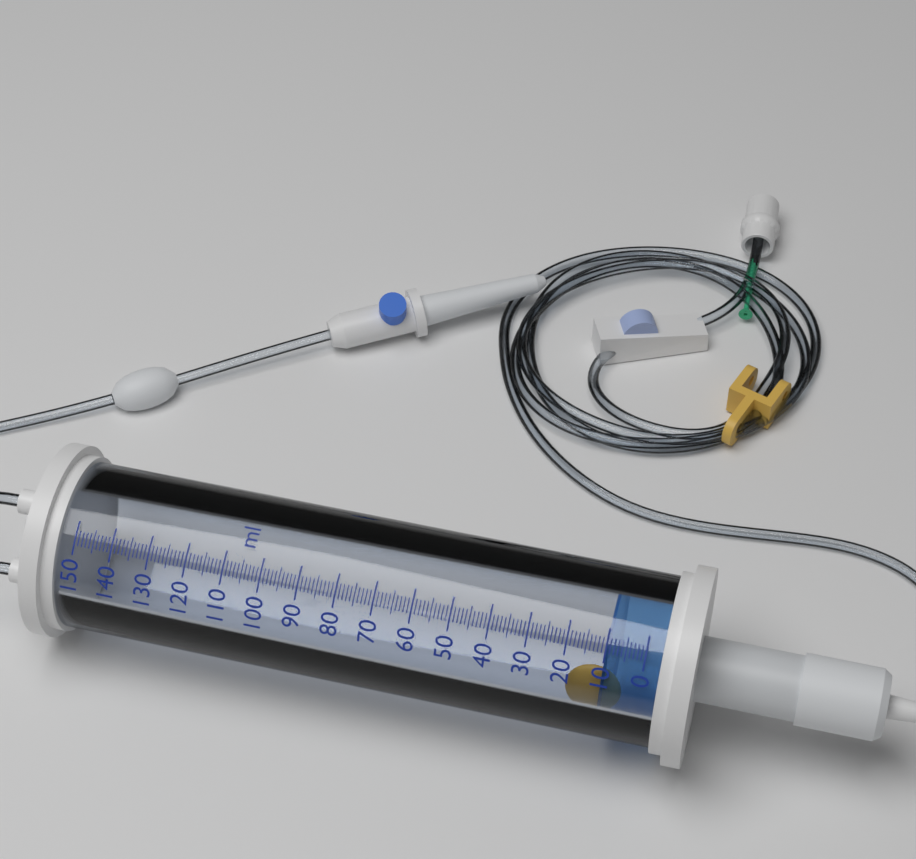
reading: 10 ml
